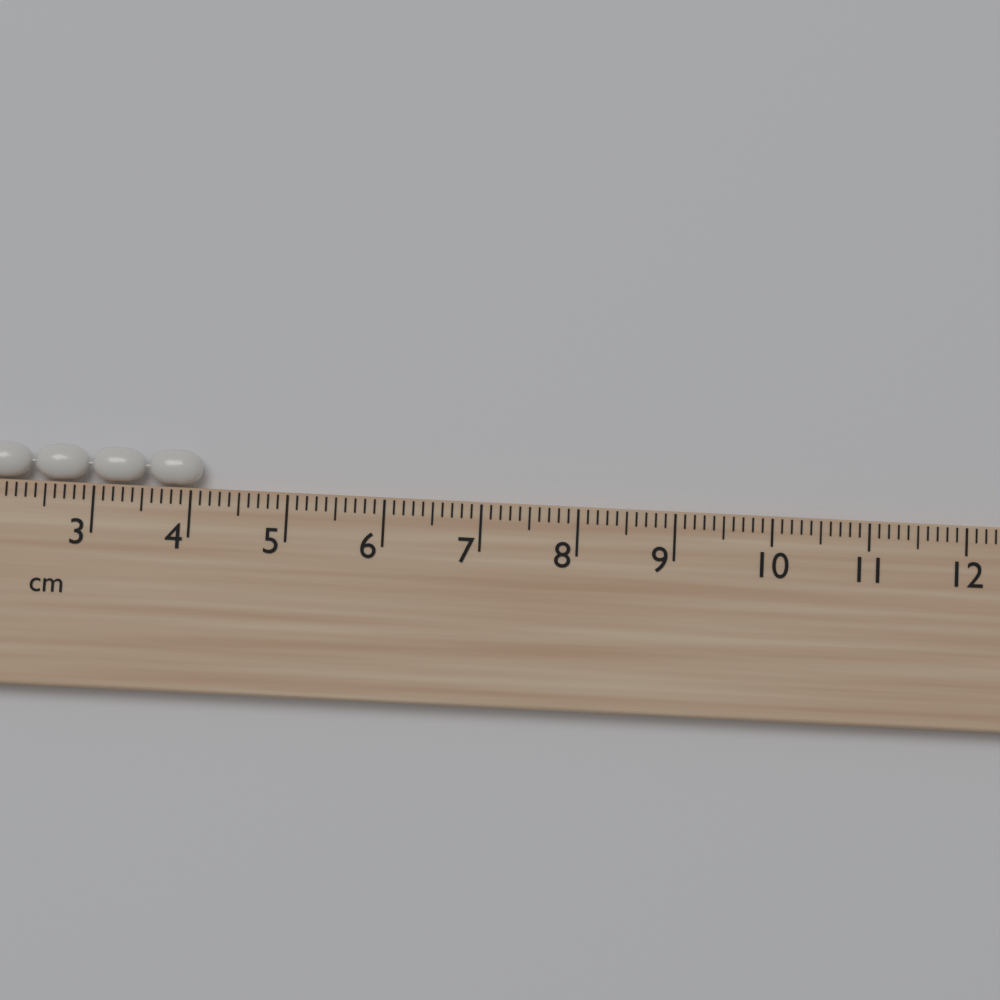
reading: 4.1 cm
